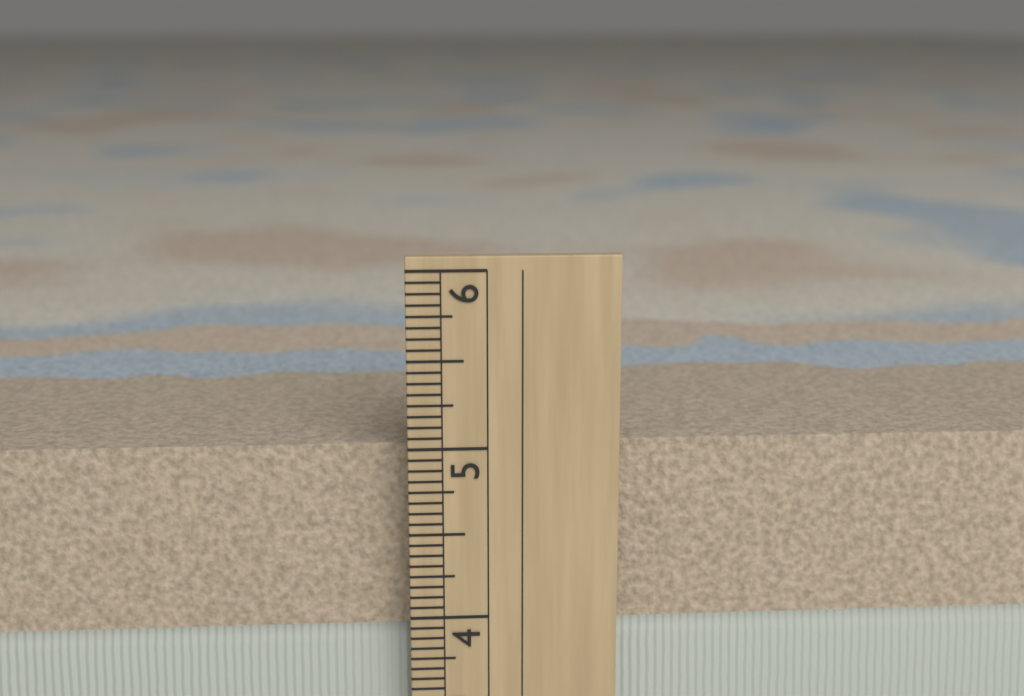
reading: 5.0000 in
